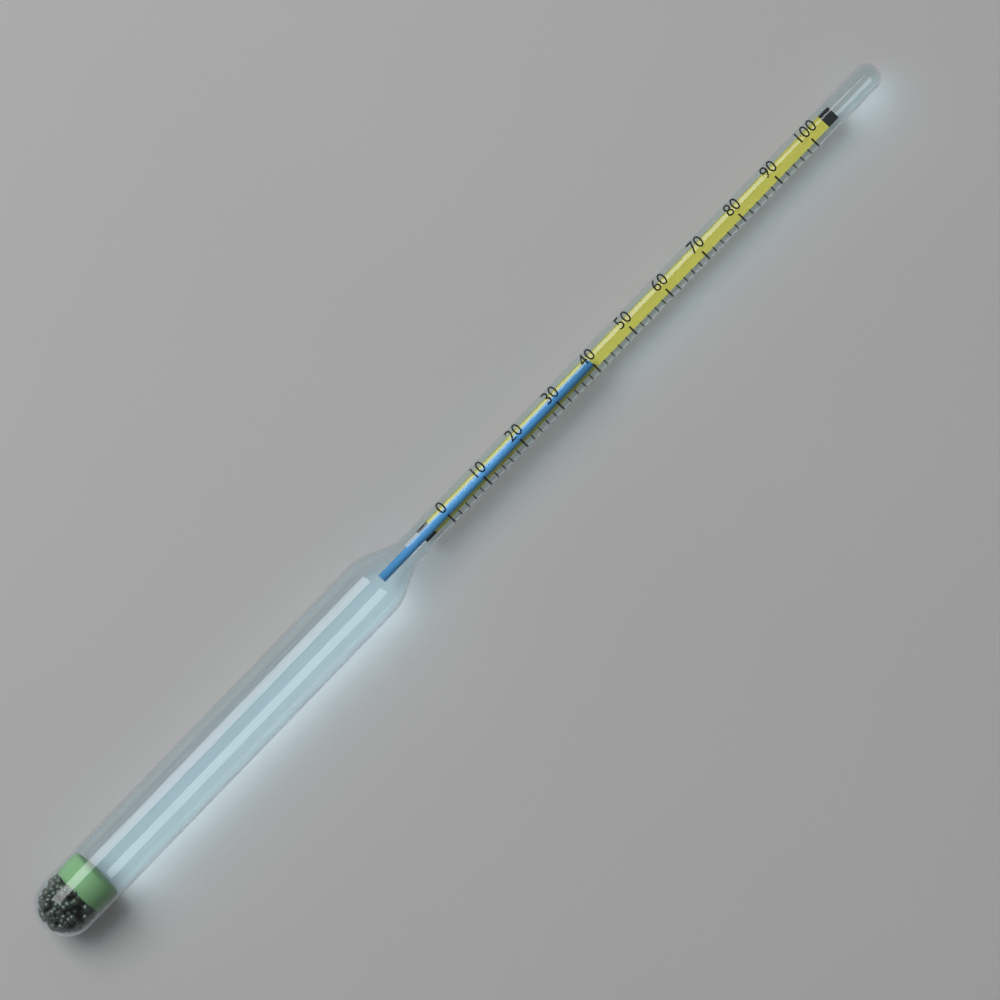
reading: 40 (no unit)
